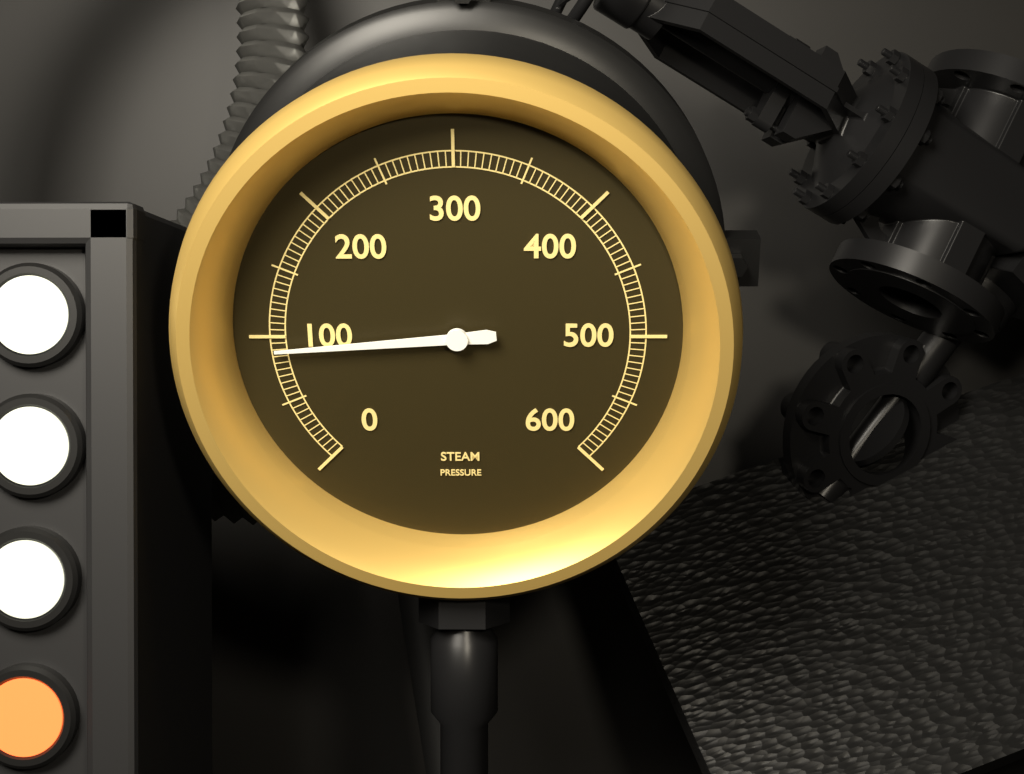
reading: 90 (no unit)
